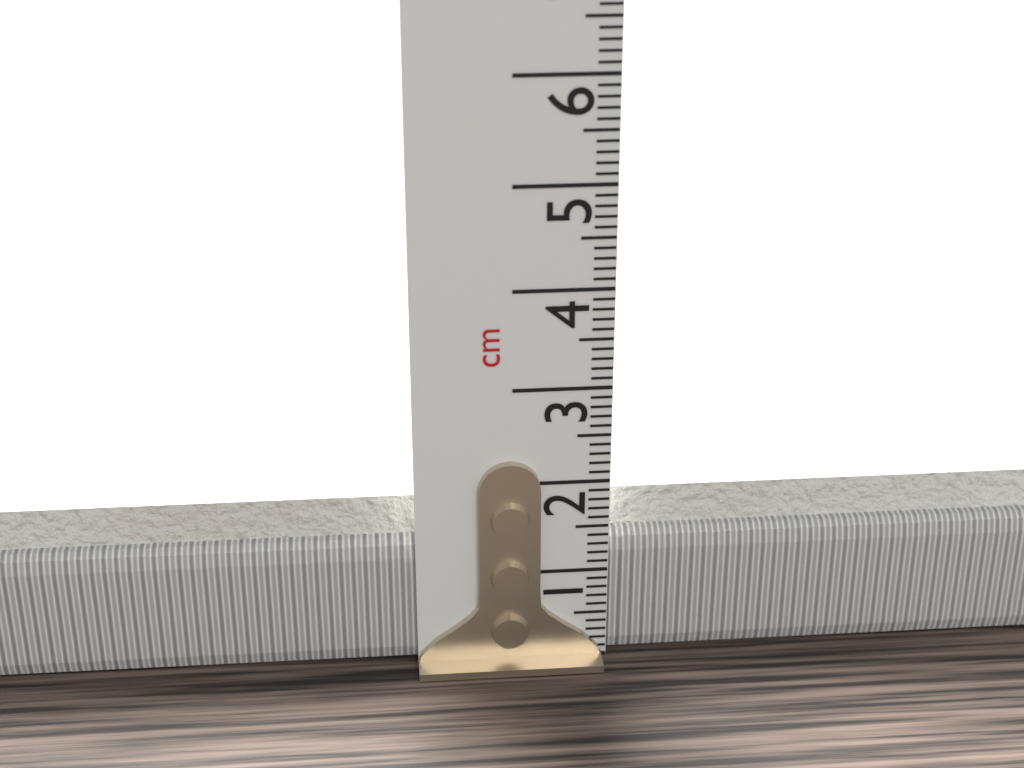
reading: 1.8 cm
